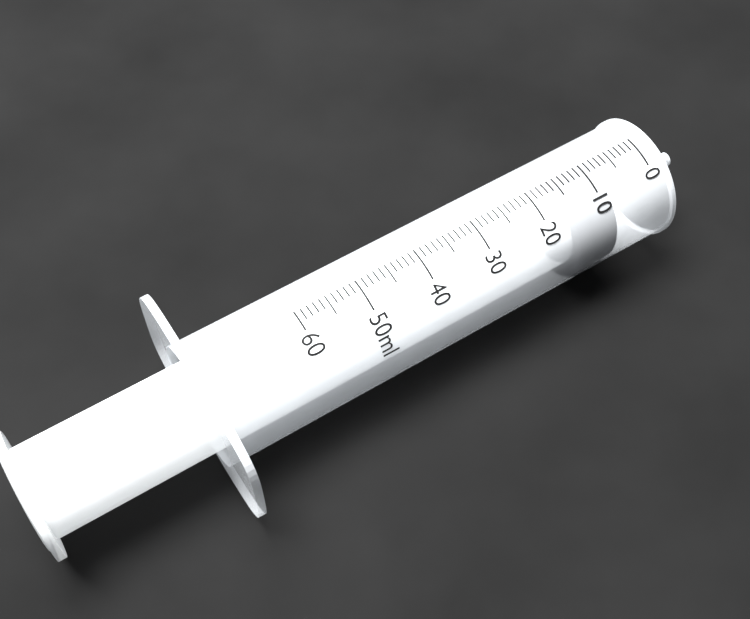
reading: 8 ml
